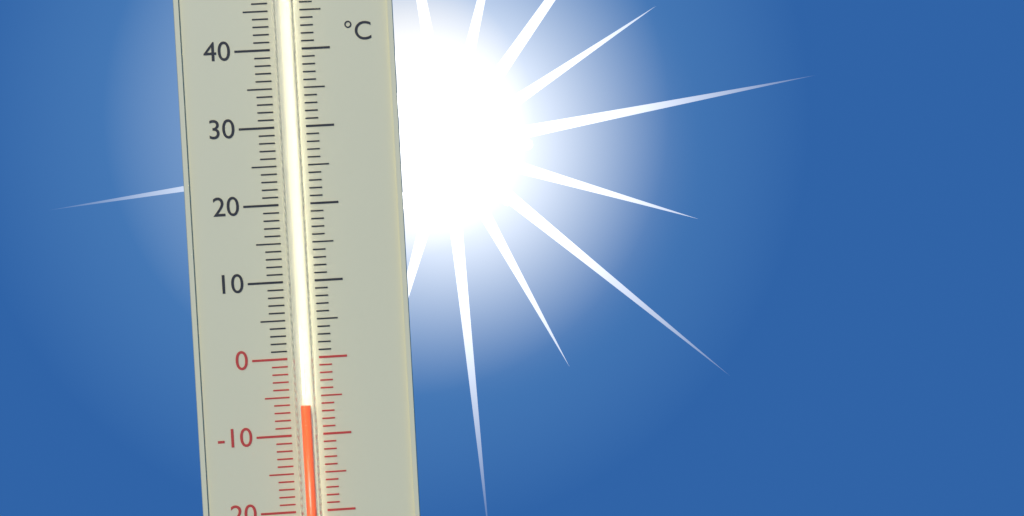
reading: -6 °C
